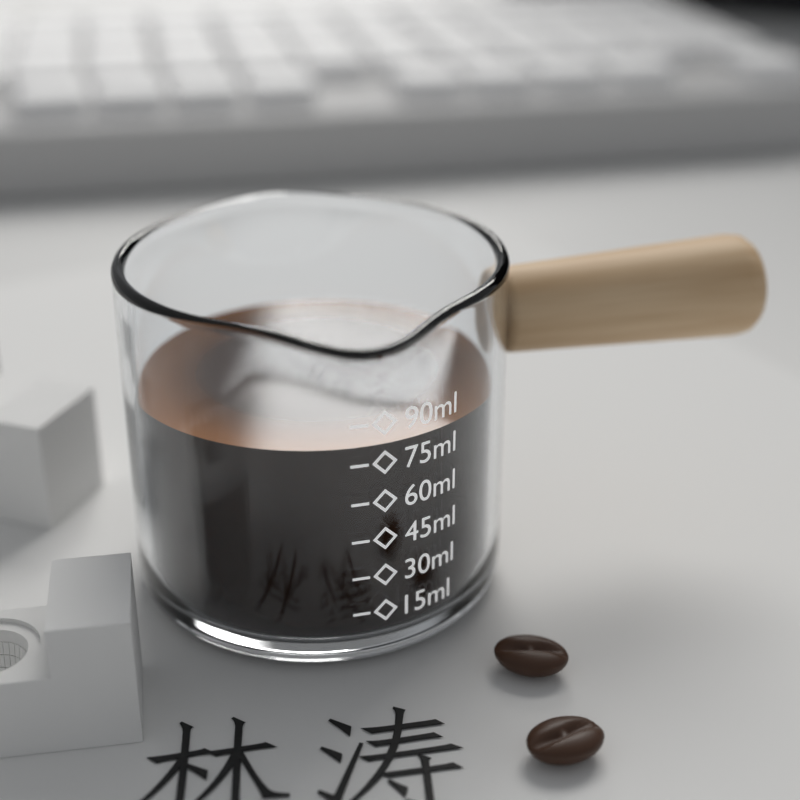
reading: 80 ml
